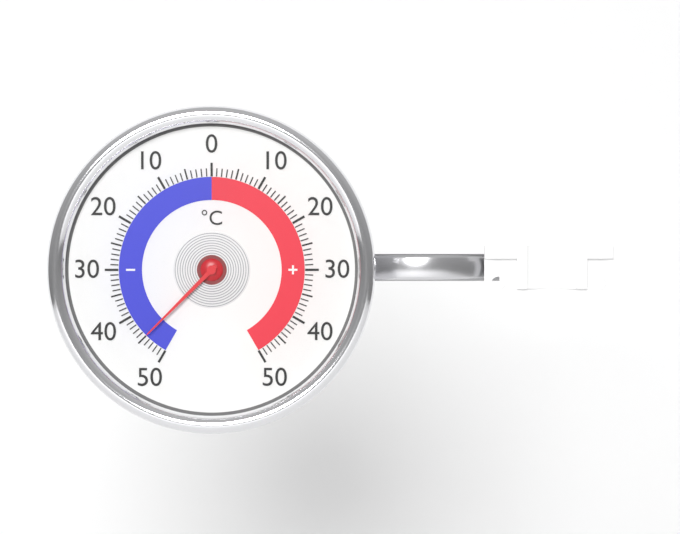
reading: -45 °C
